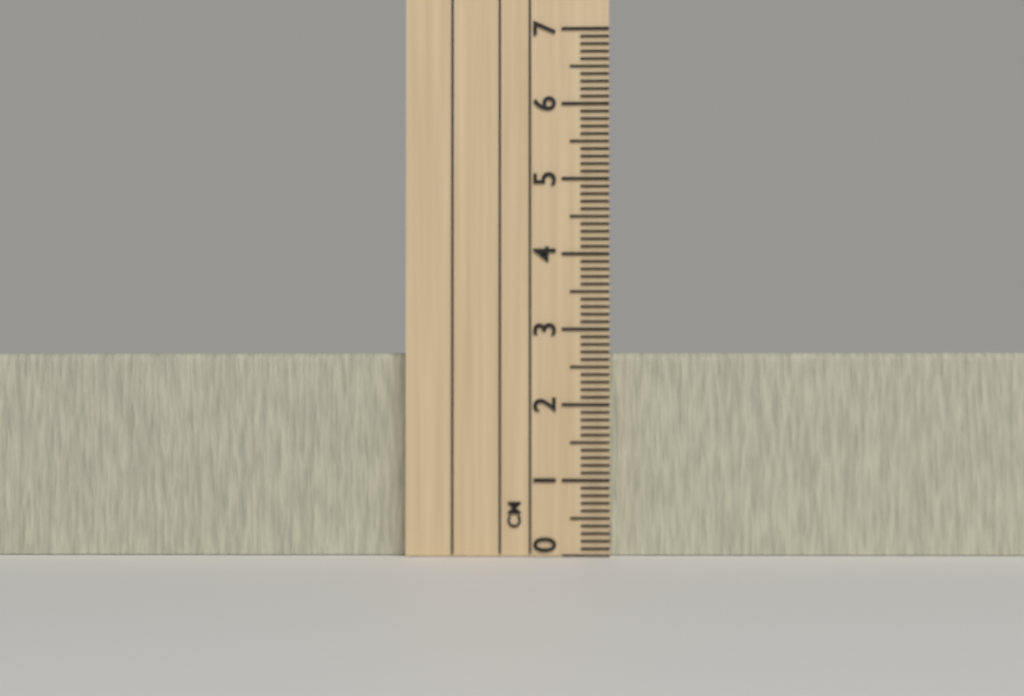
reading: 2.7 cm
